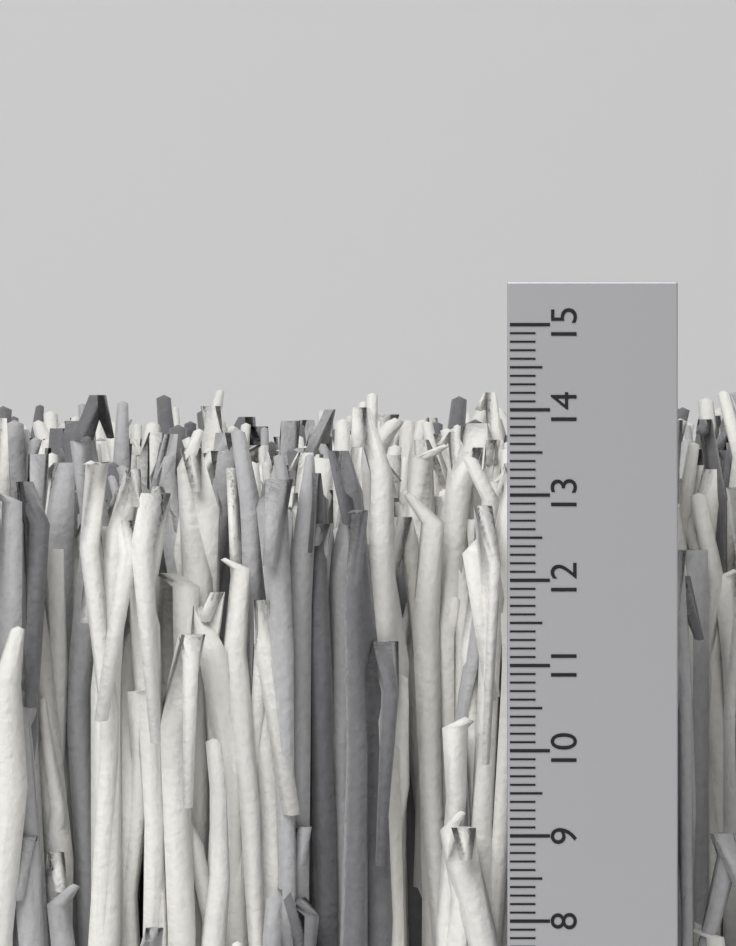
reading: 14.4 cm
